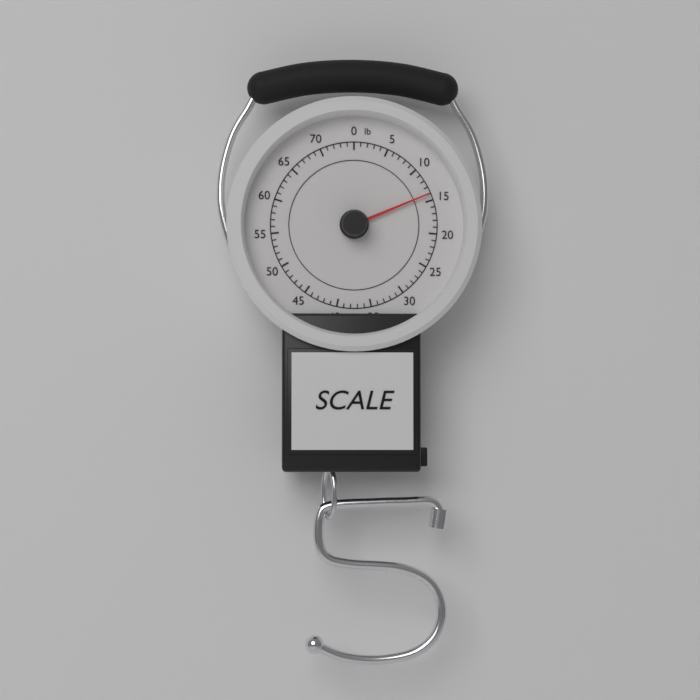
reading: 14 lb
